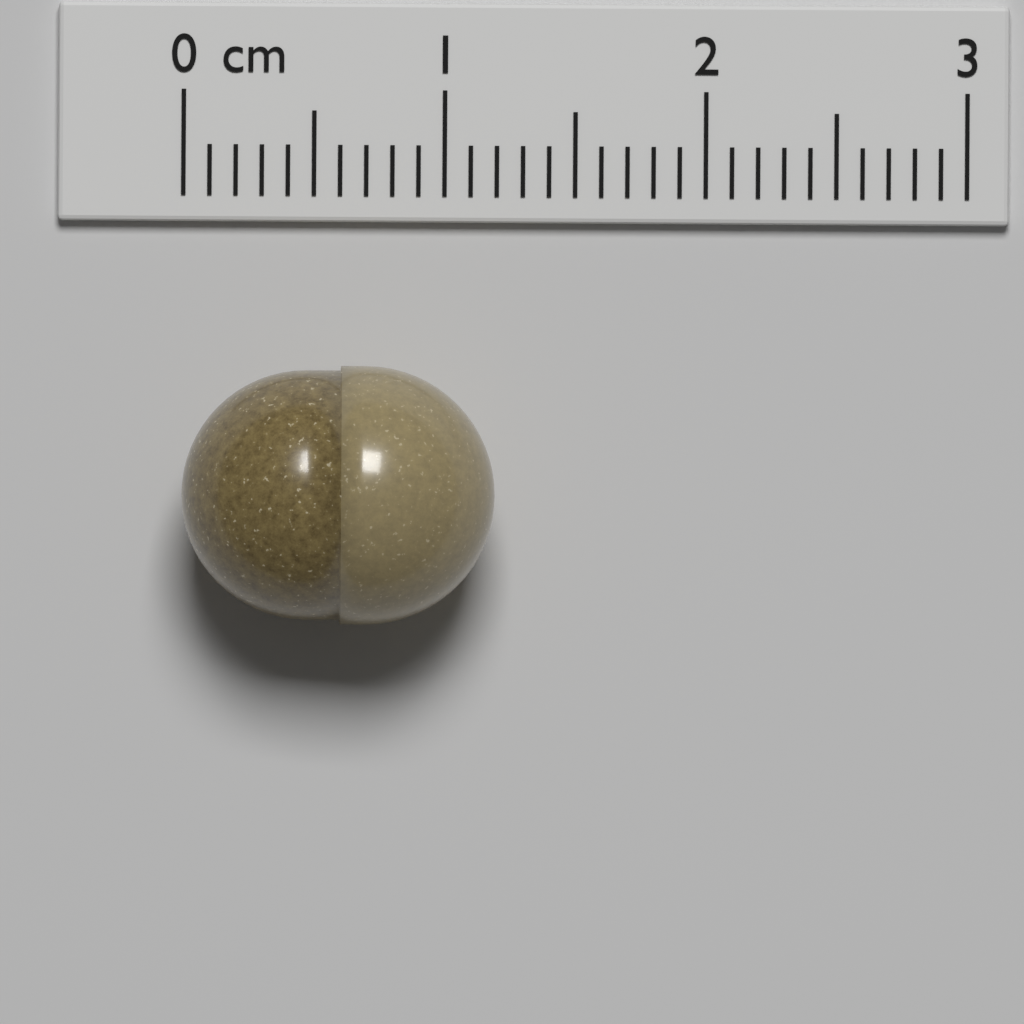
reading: 1.2 cm
